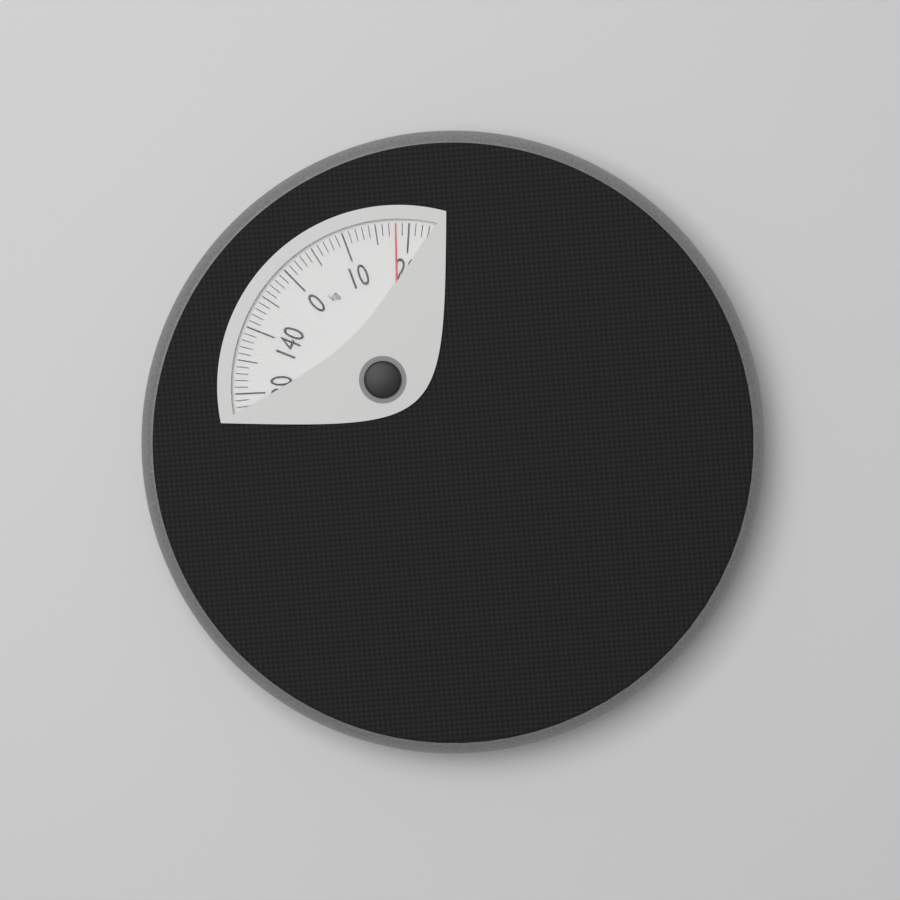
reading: 18 kg
